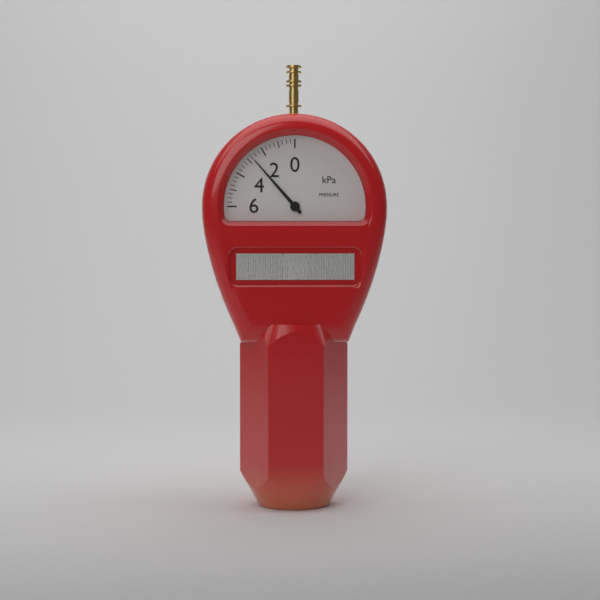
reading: 2.75 kPa
